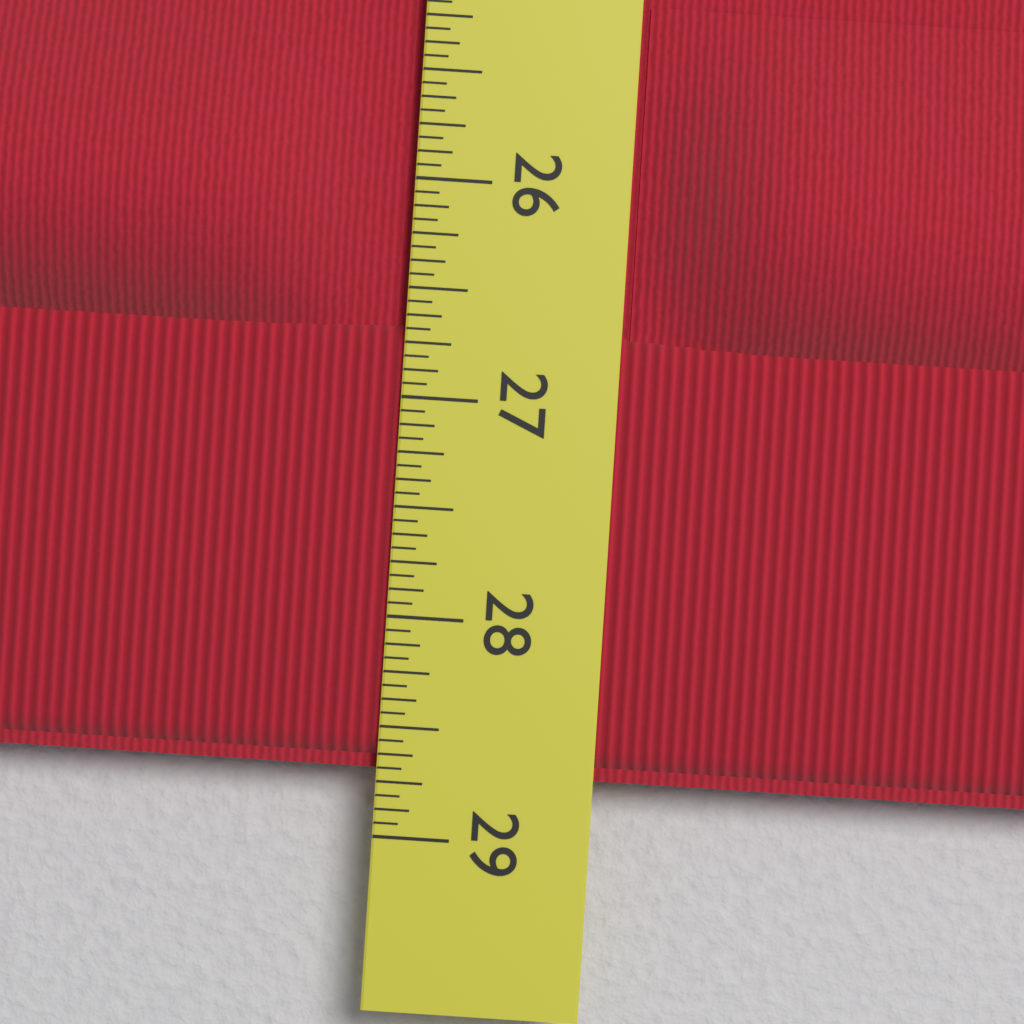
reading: 28.6875 in
